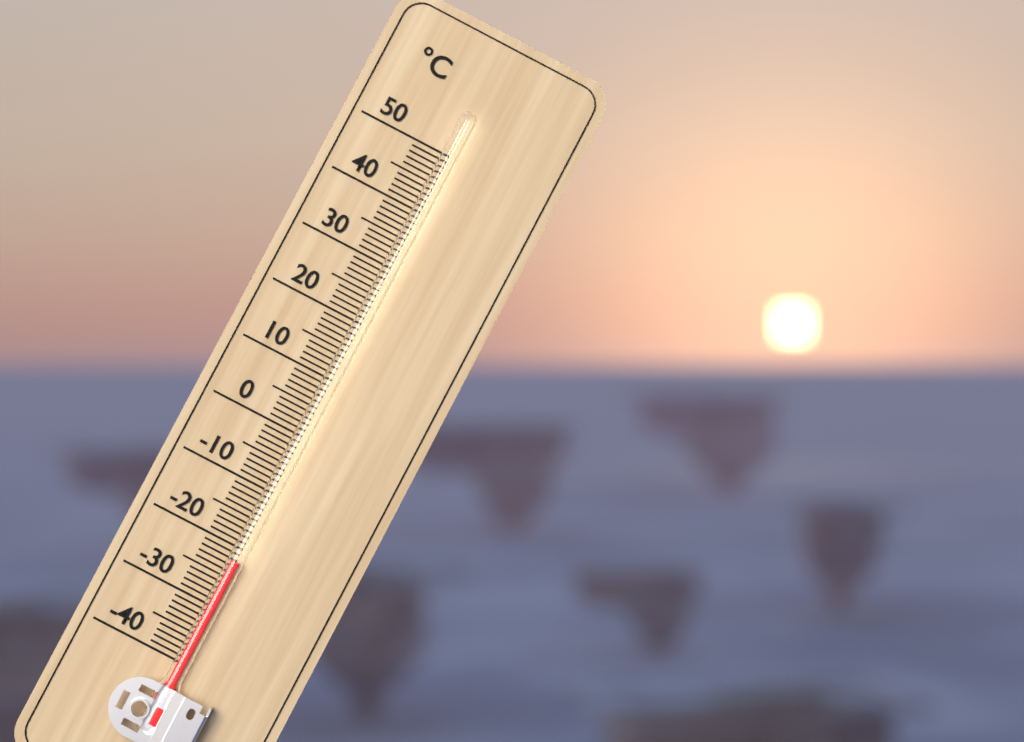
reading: -22 °C
